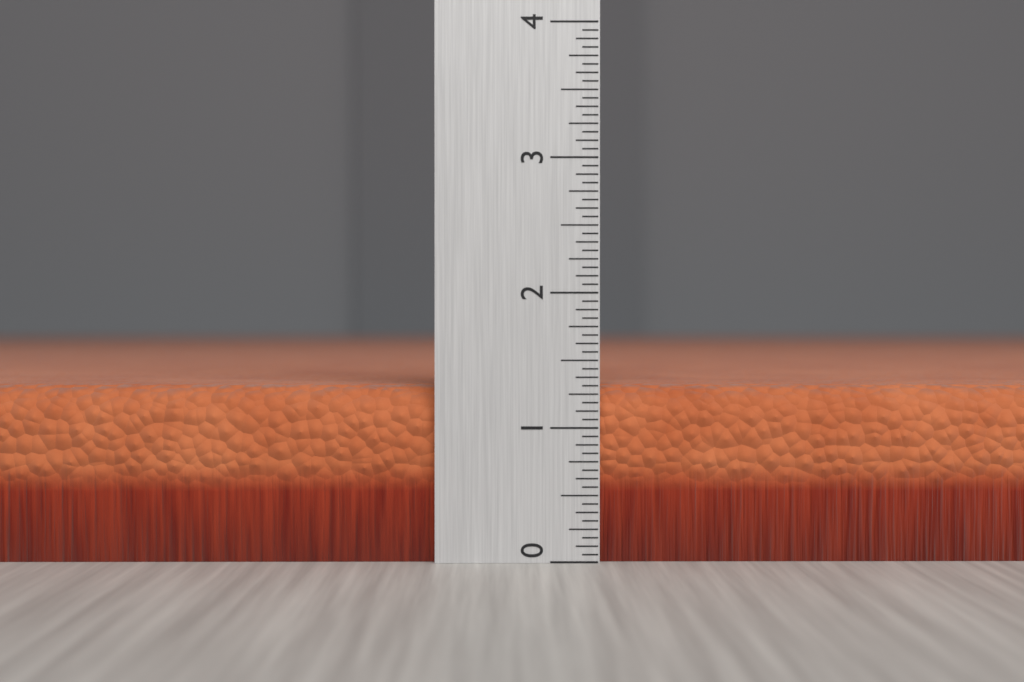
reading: 1.3125 (no unit)
